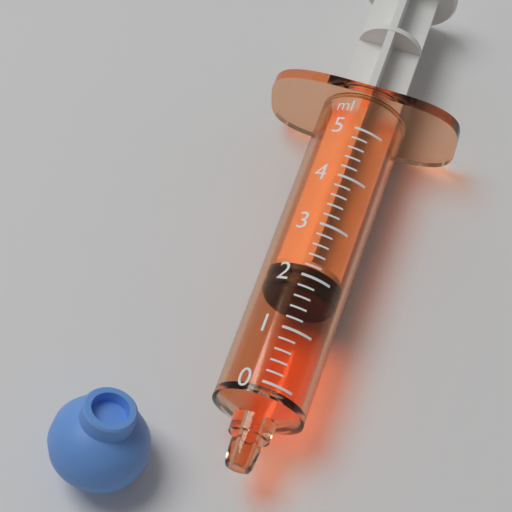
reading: 1.8 ml
